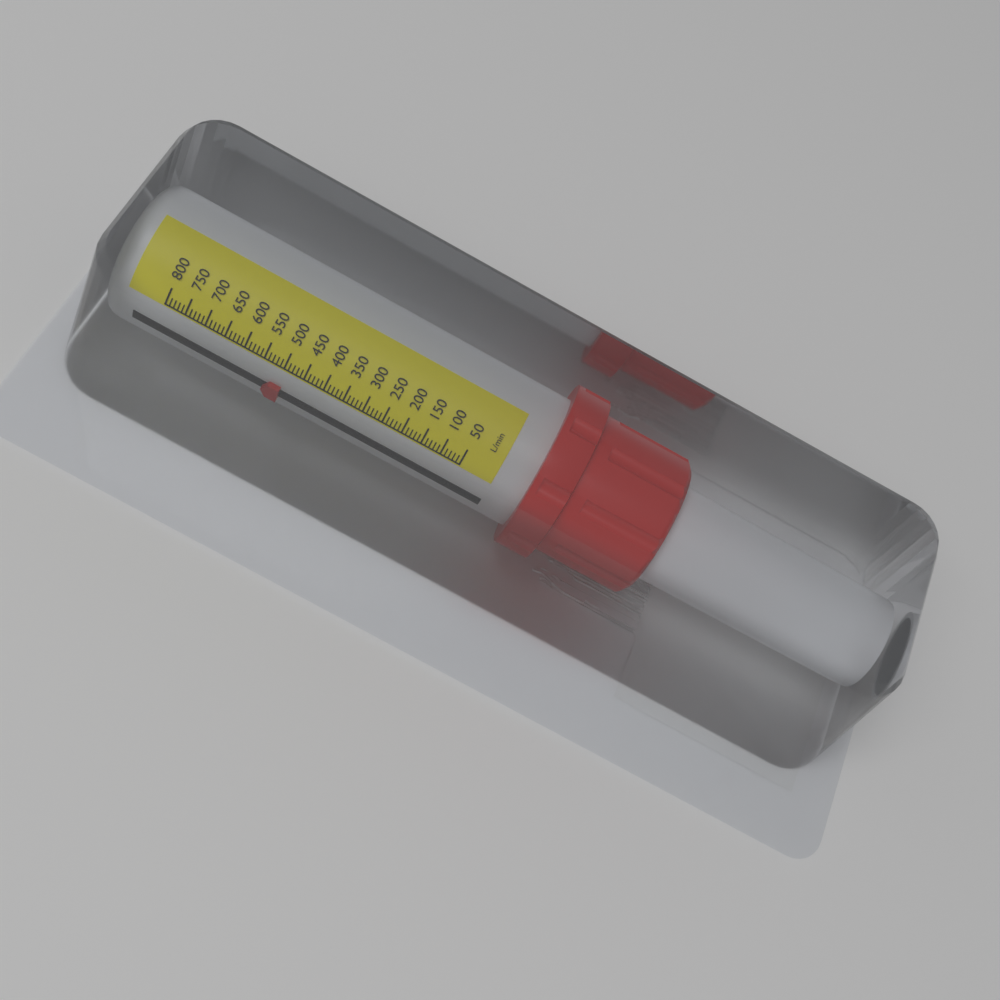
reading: 490 L/min
